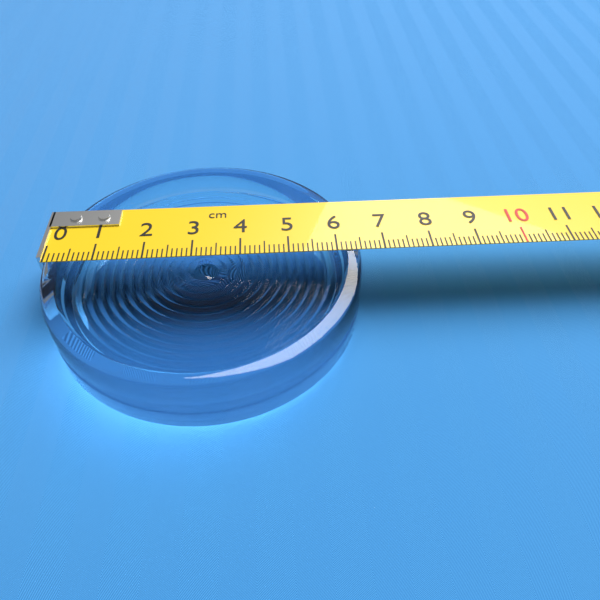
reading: 6.5 cm
